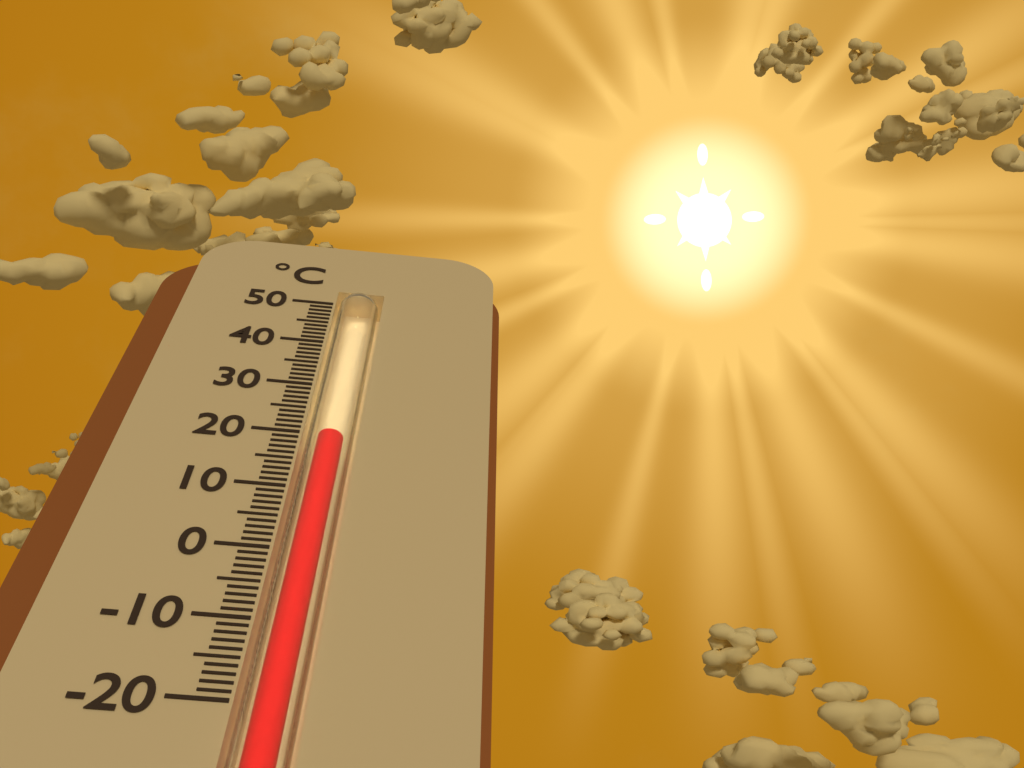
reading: 20 °C
